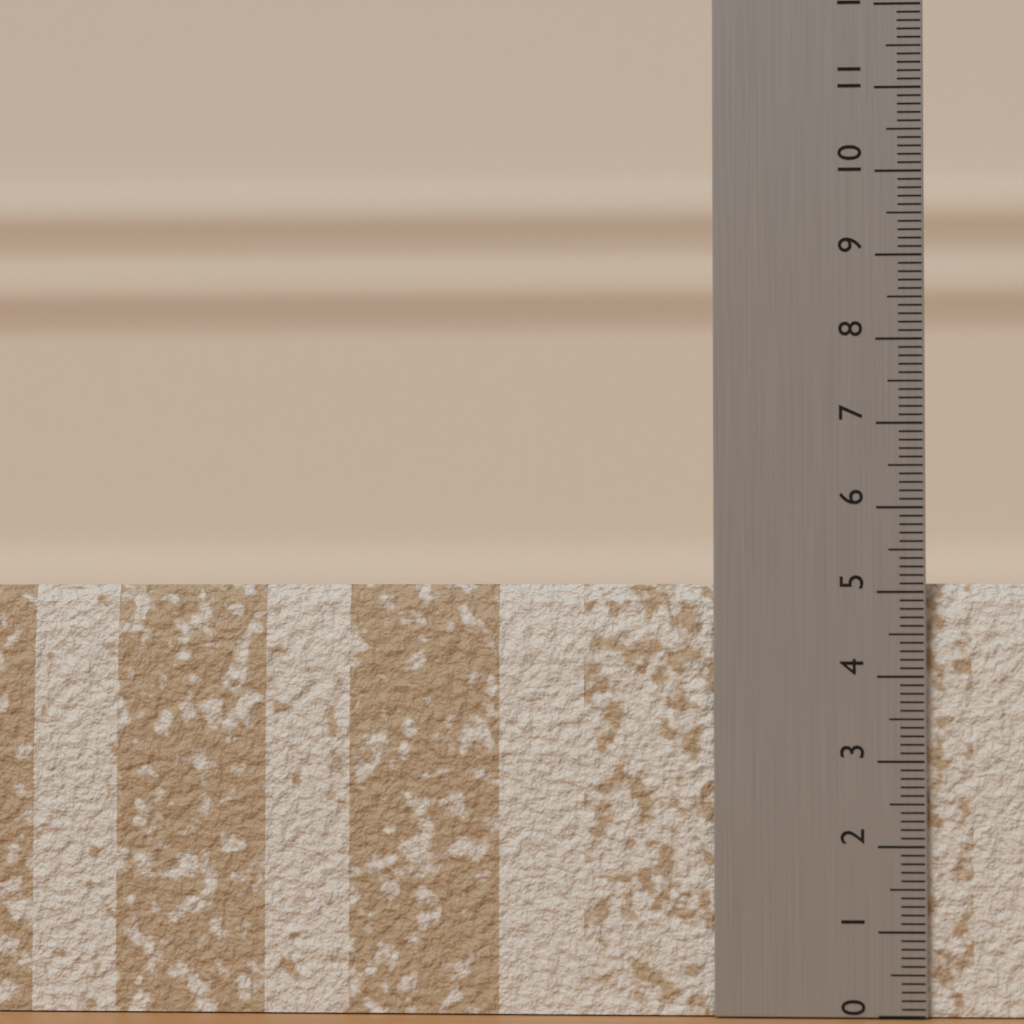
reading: 5.1 (no unit)
